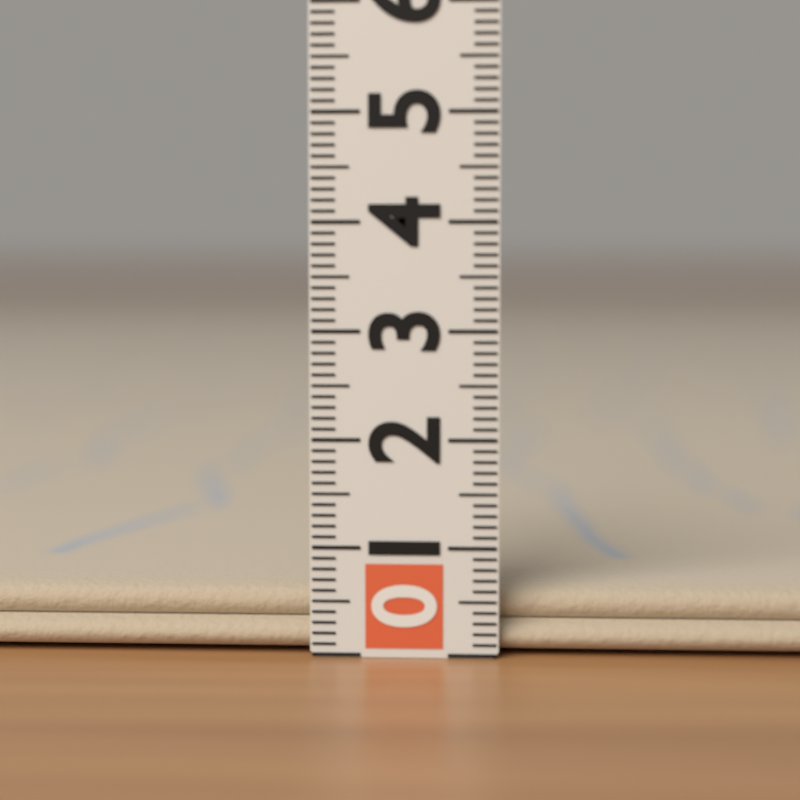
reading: 0.6 (no unit)
